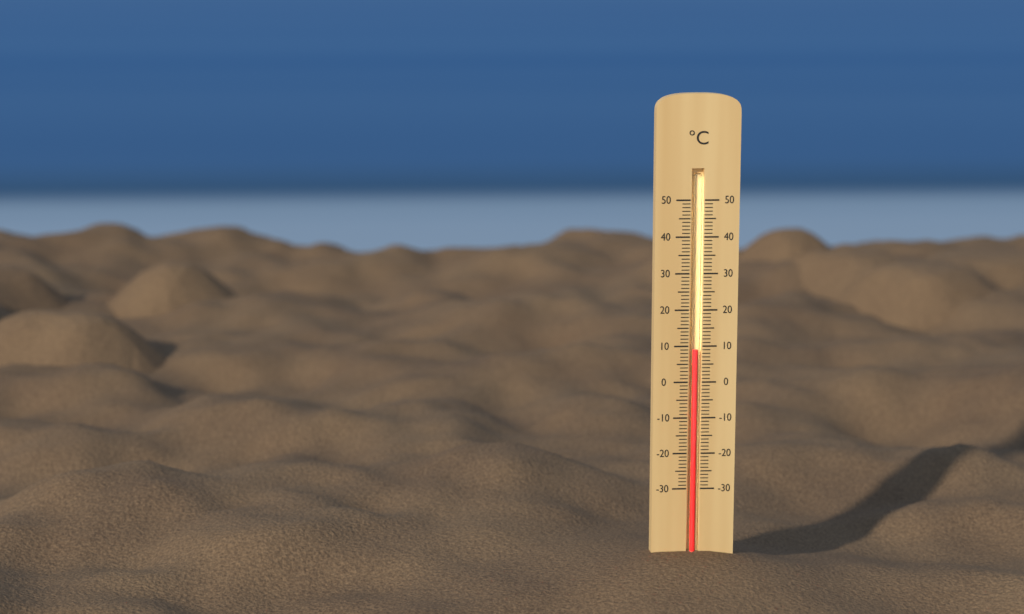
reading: 9 °C
